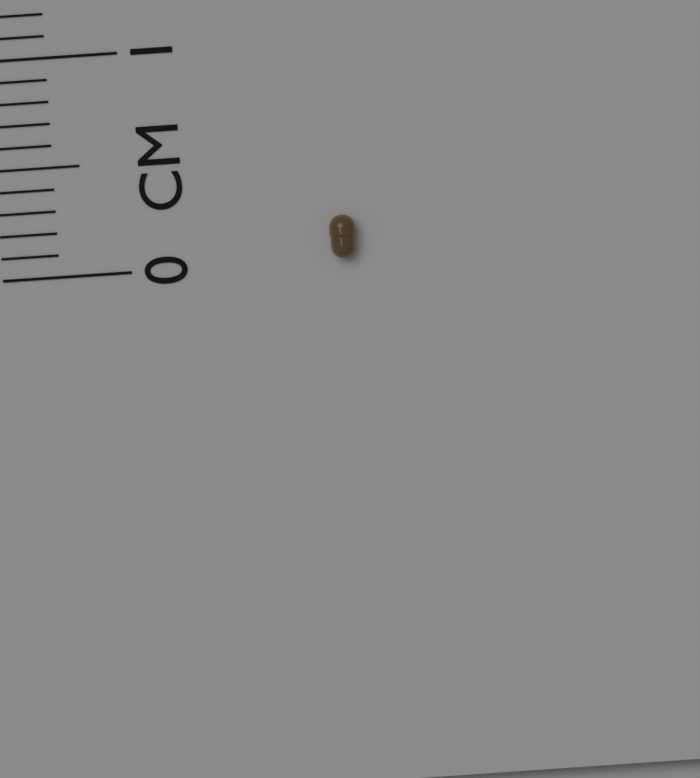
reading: 0.2 cm
